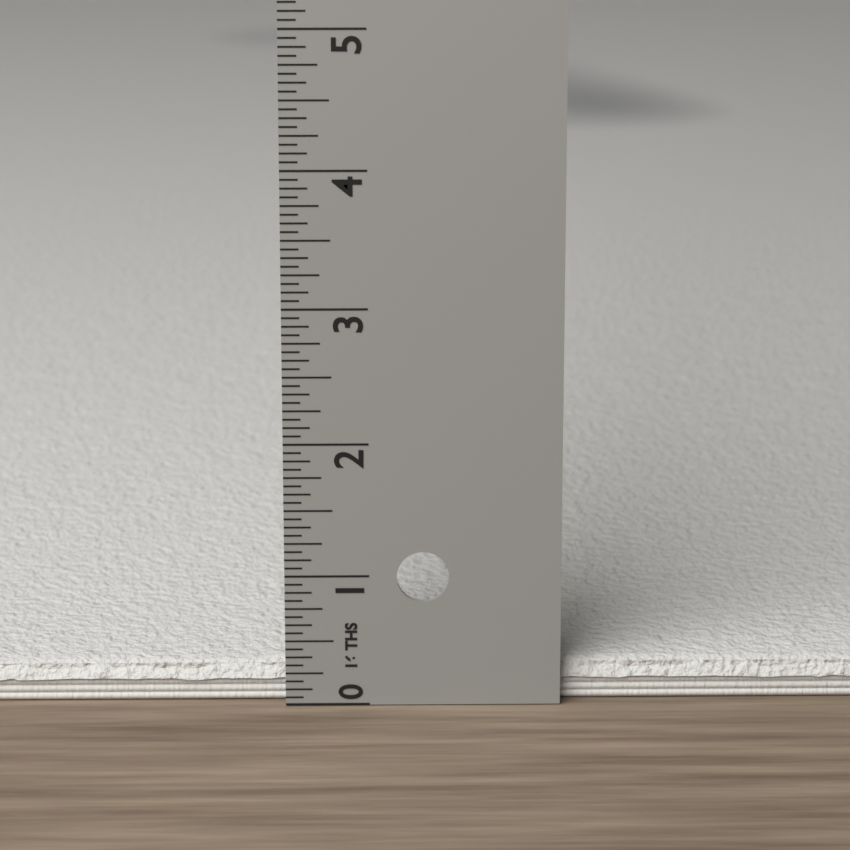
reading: 0.3125 in
